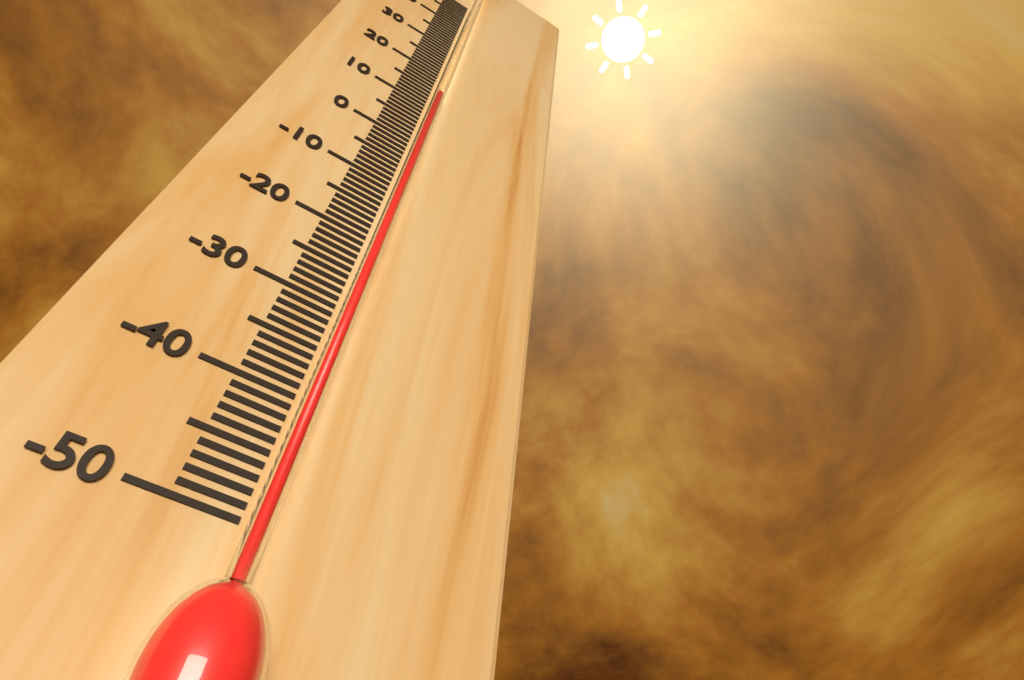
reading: 13 °C
